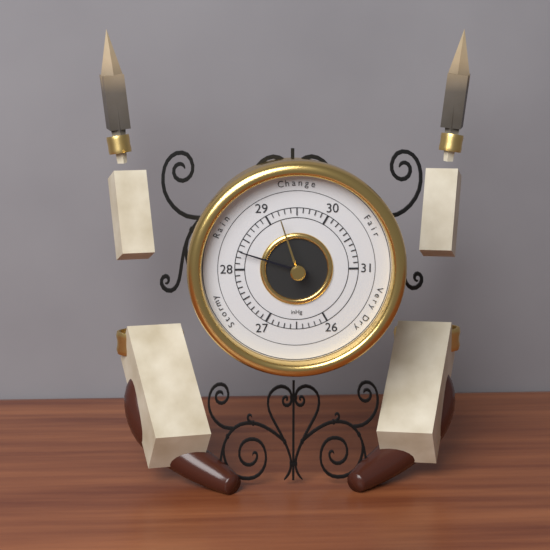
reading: 28.3 inHg
